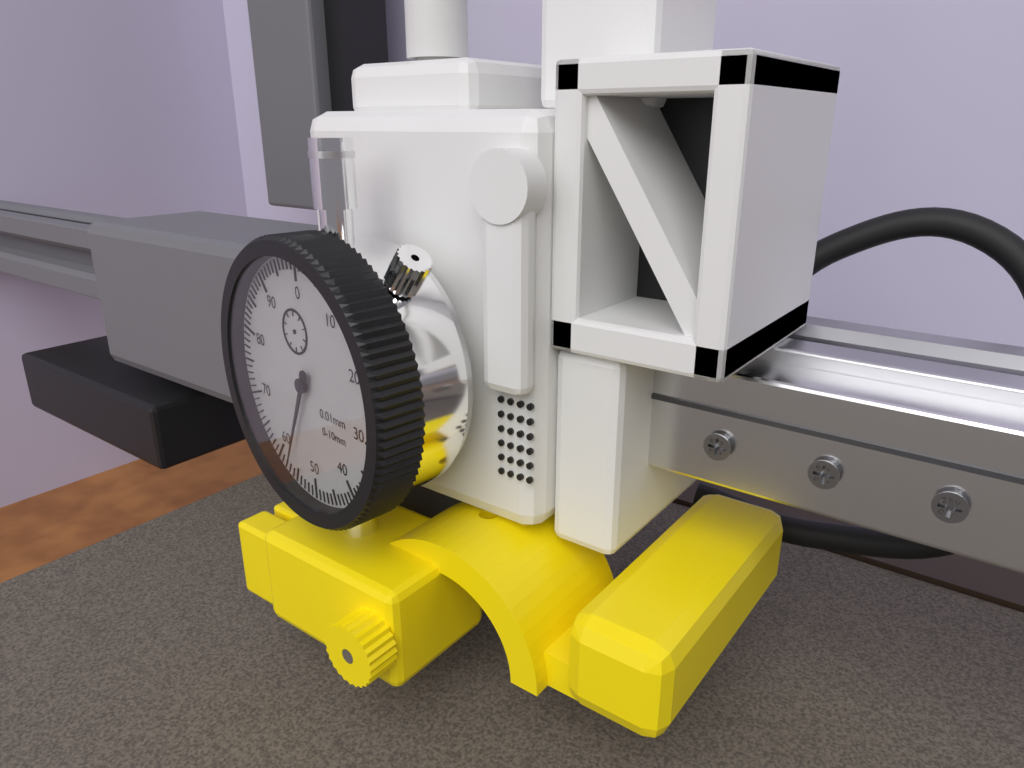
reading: 57 0.01mm
